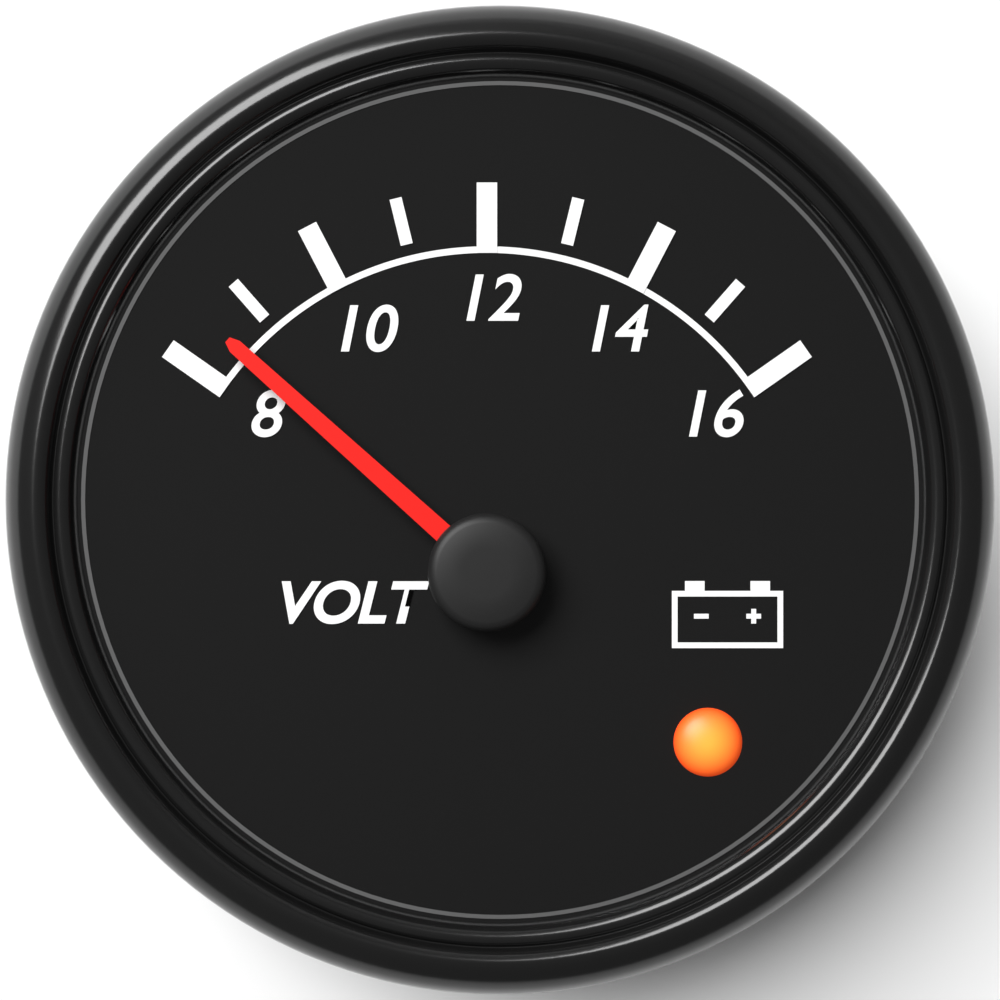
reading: 8.5 V
